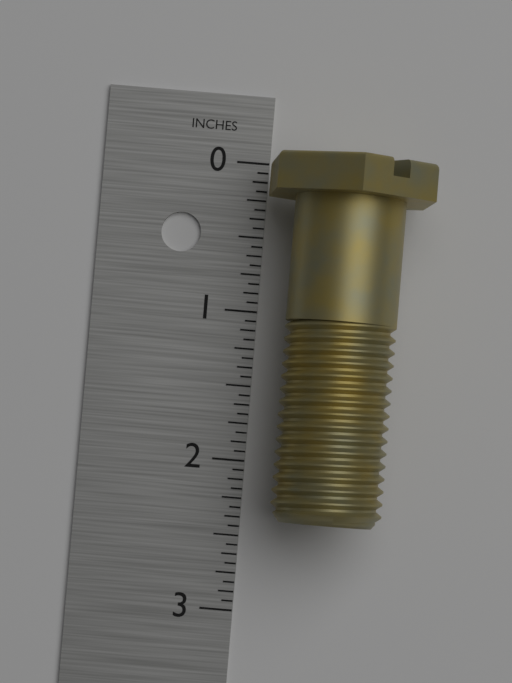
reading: 2.3750 in
